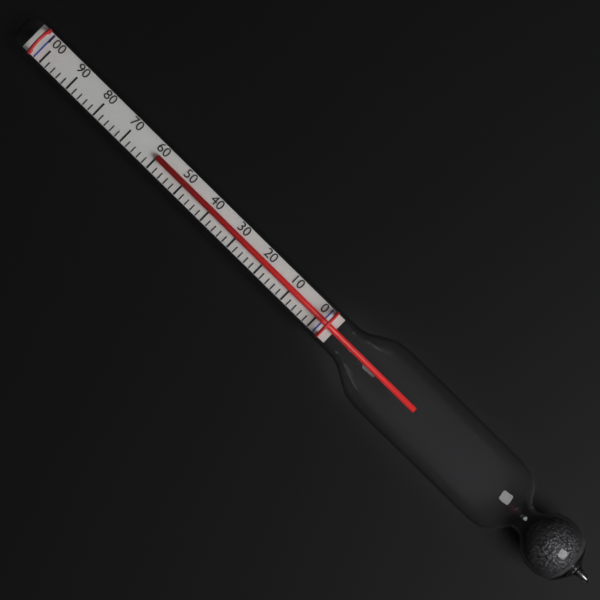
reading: 60 (no unit)
